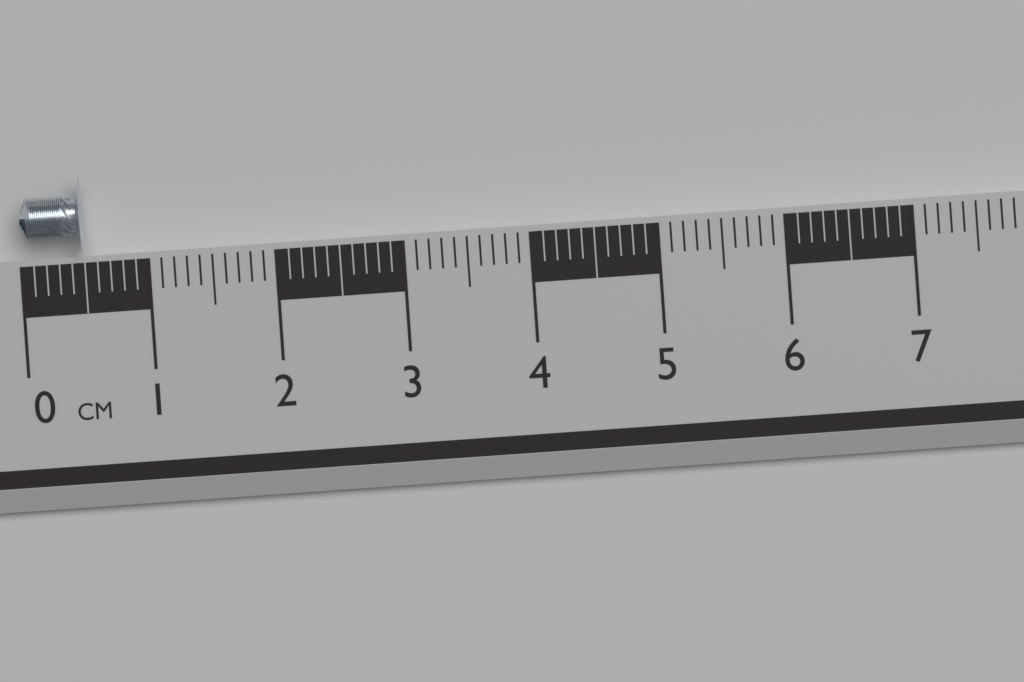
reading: 0.5 cm
